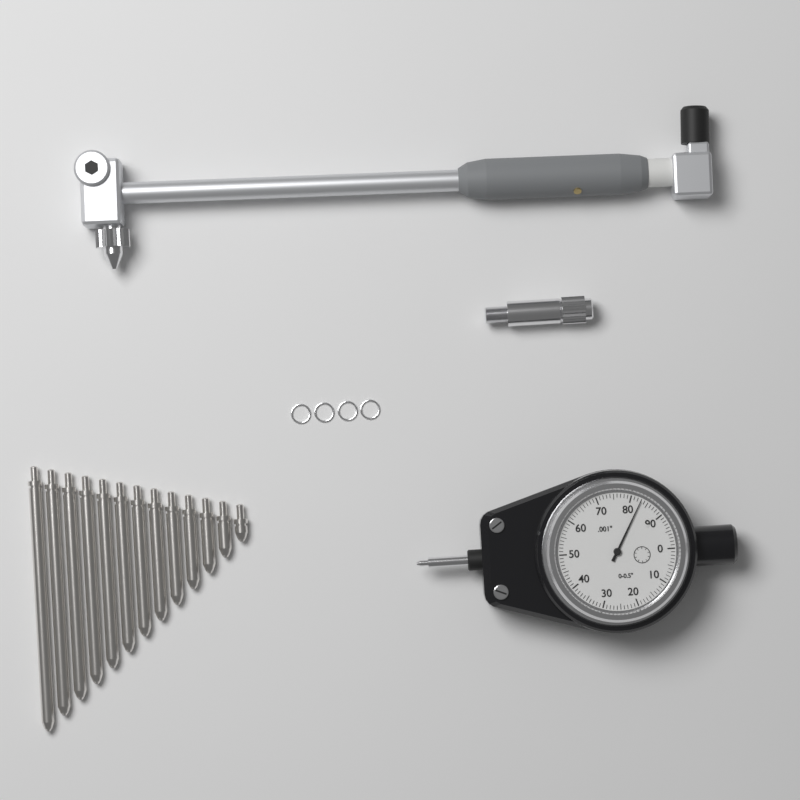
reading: 0.083 in
